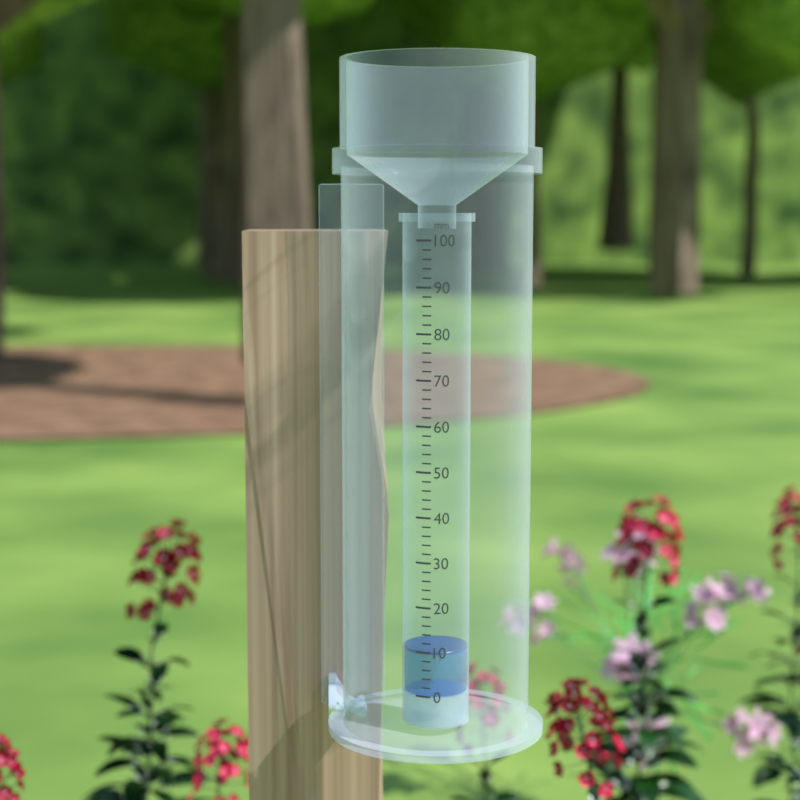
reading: 10 mm
